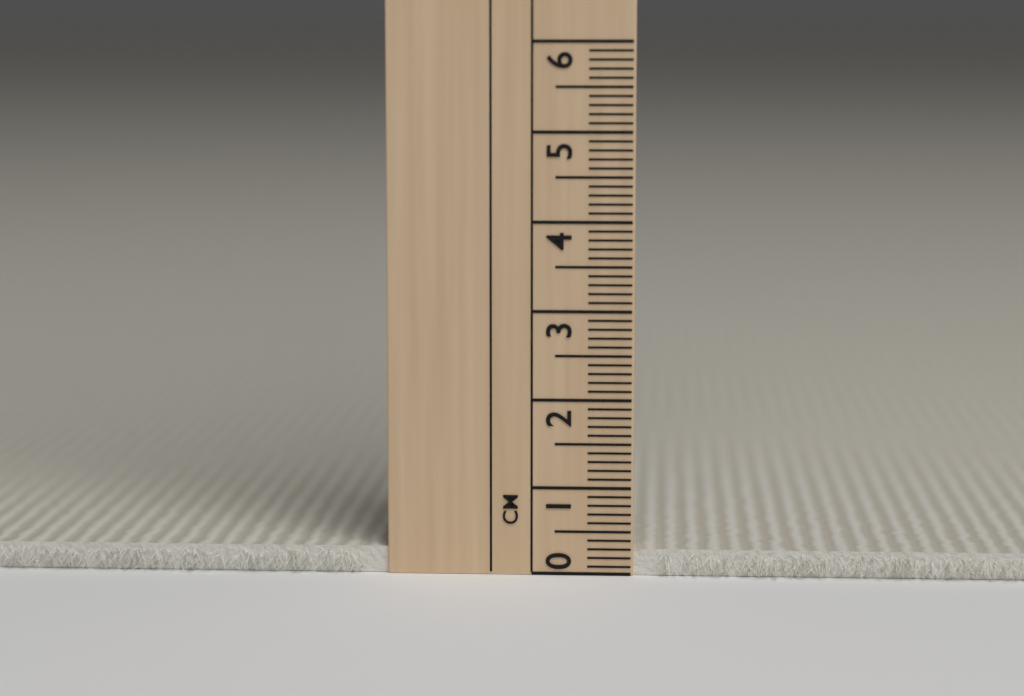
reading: 0.3 cm
